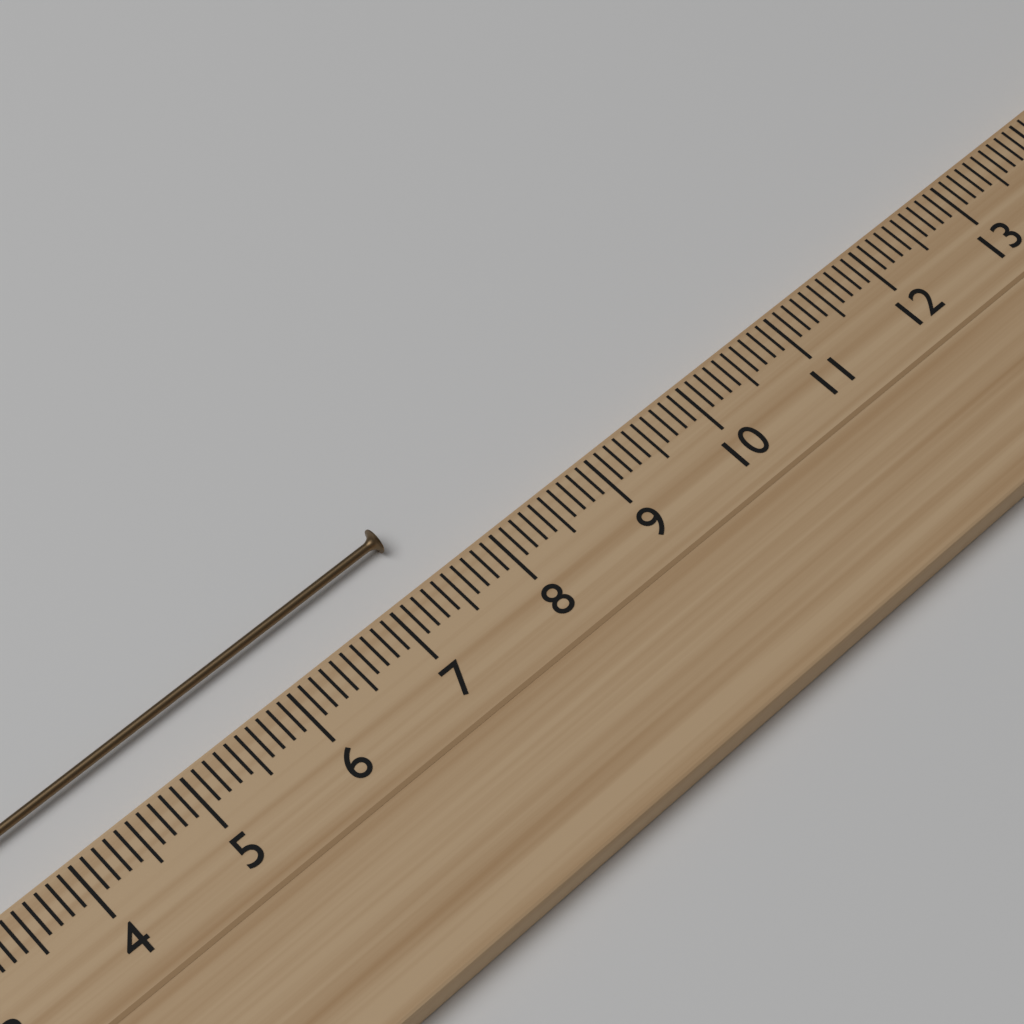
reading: 7.4 cm
